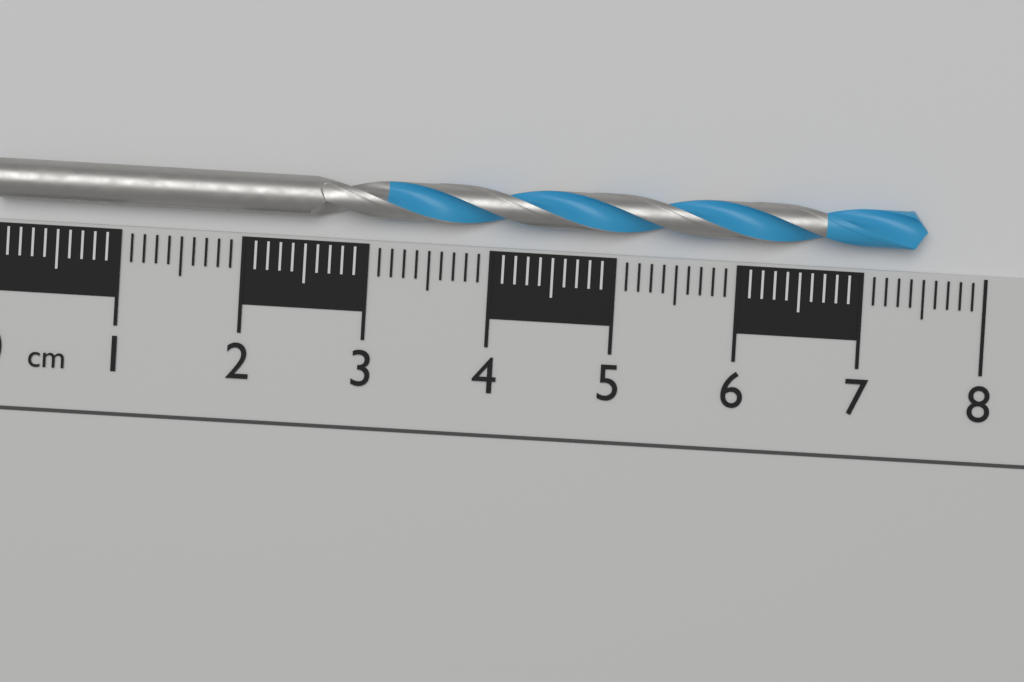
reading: 7.5 cm
